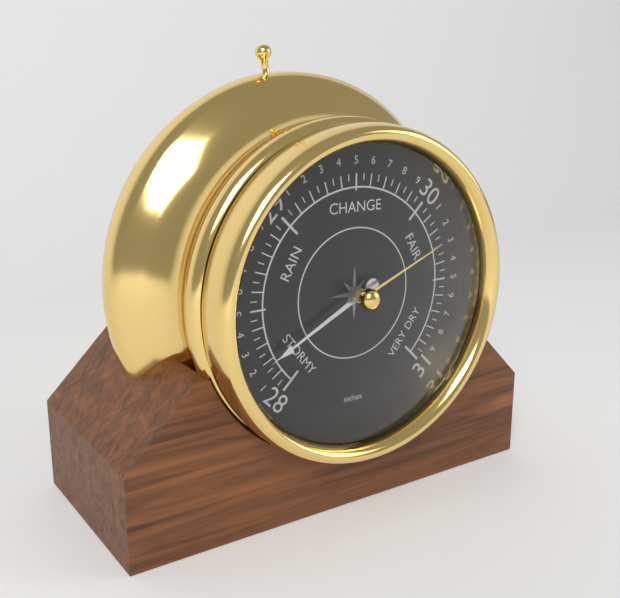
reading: 28.20 inches
